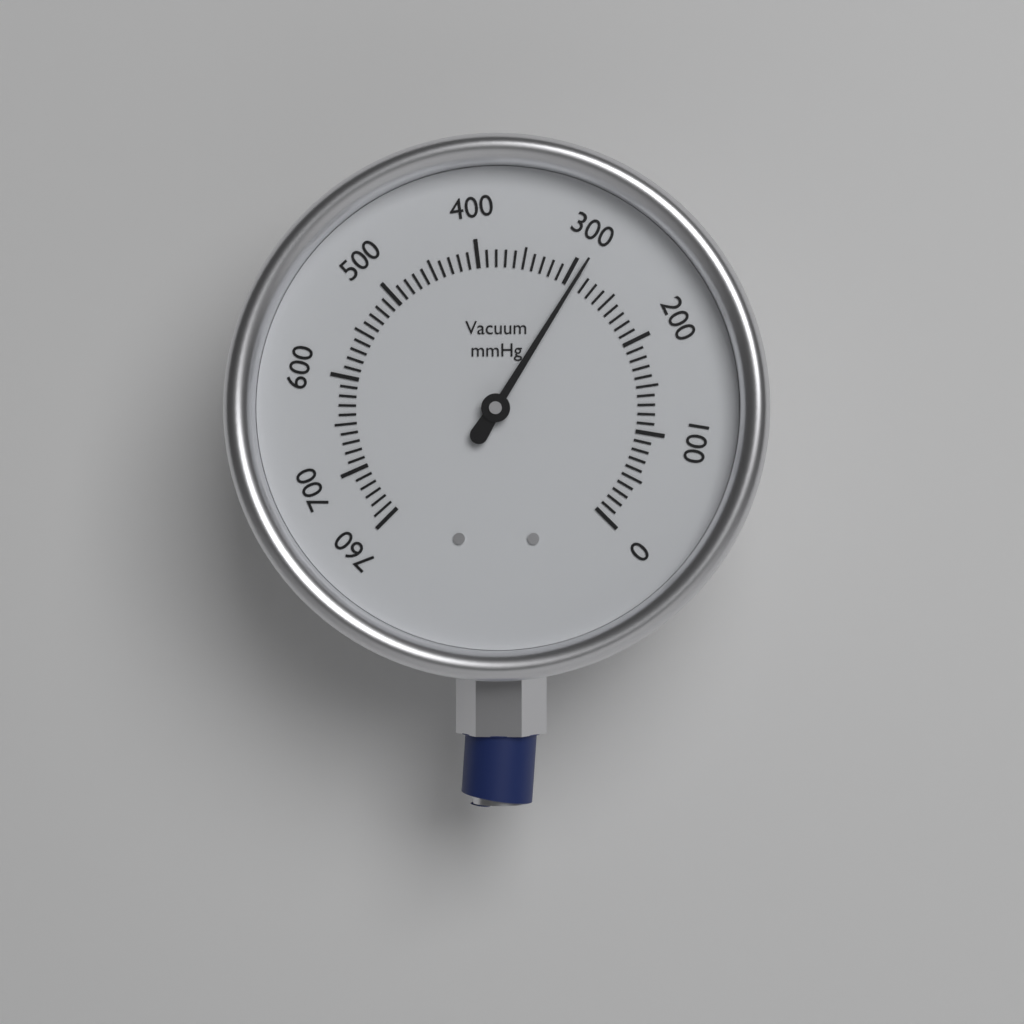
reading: 290 mmHg
